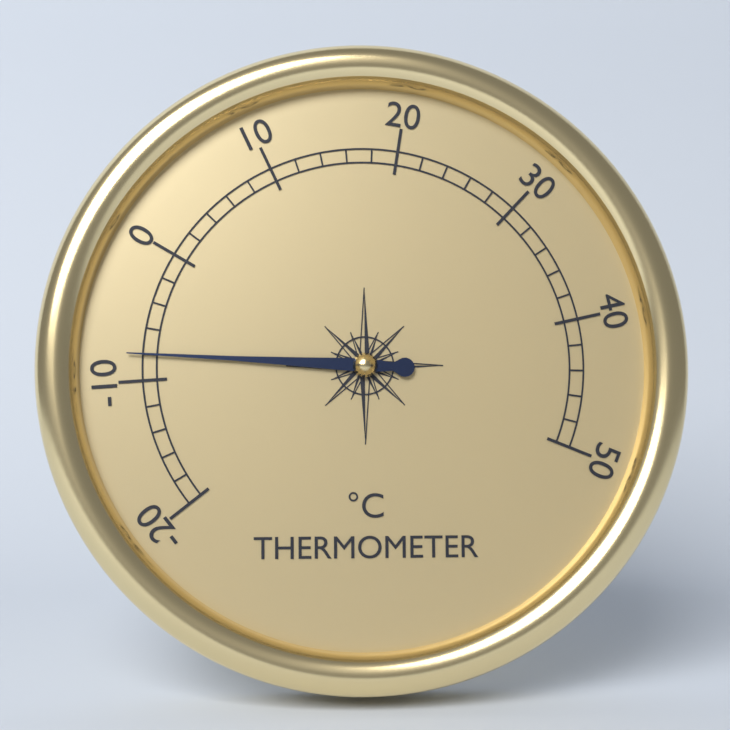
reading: -8 °C
